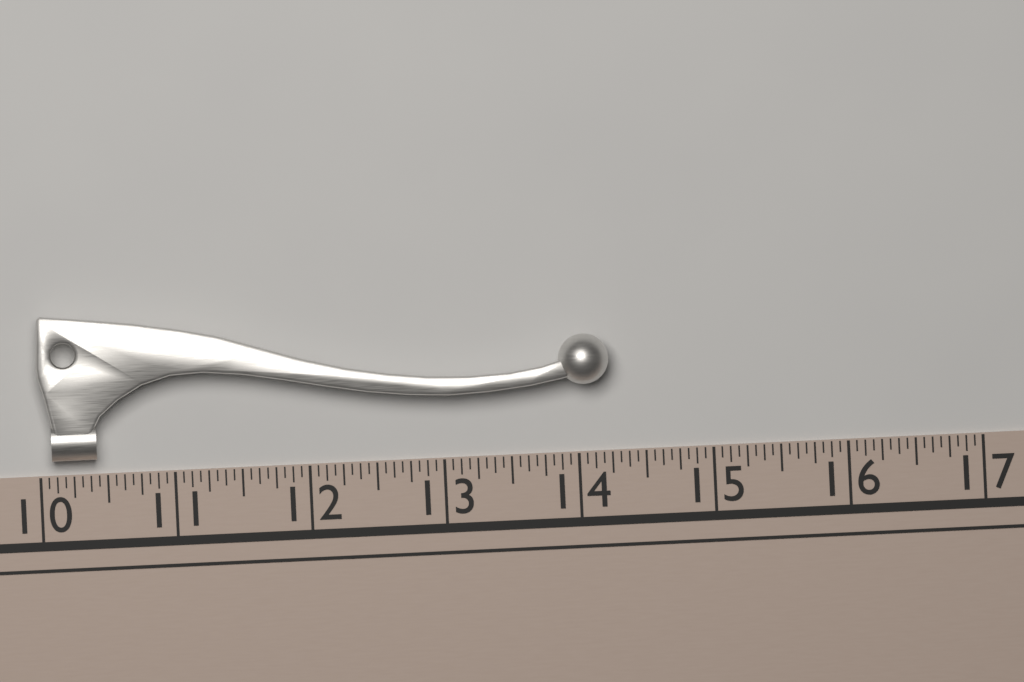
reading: 14.2500 (no unit)
